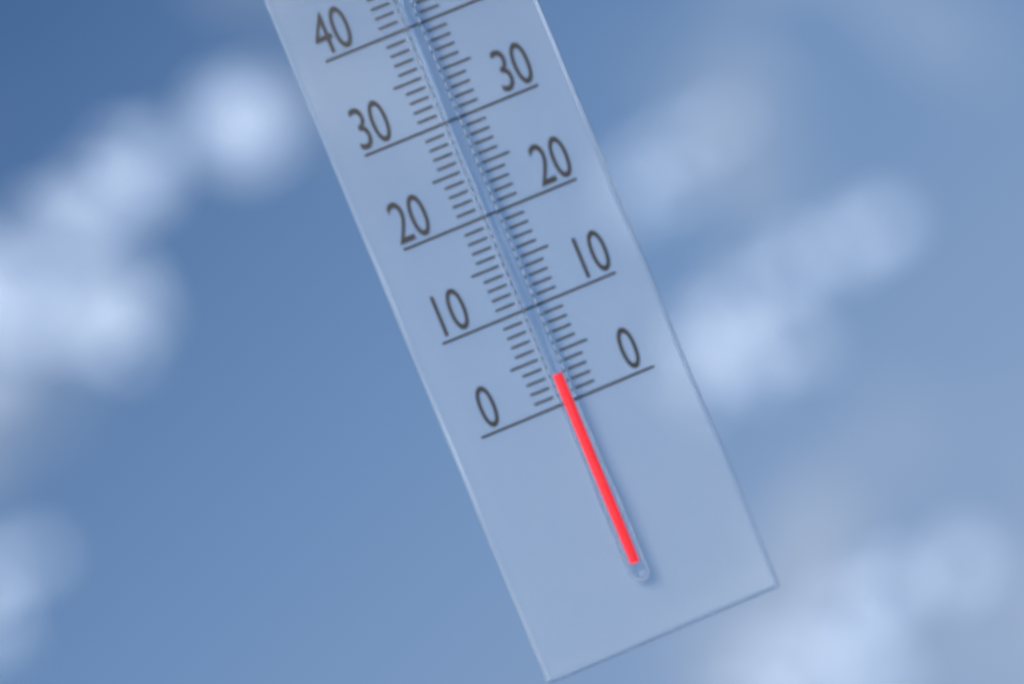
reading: 3 °C
